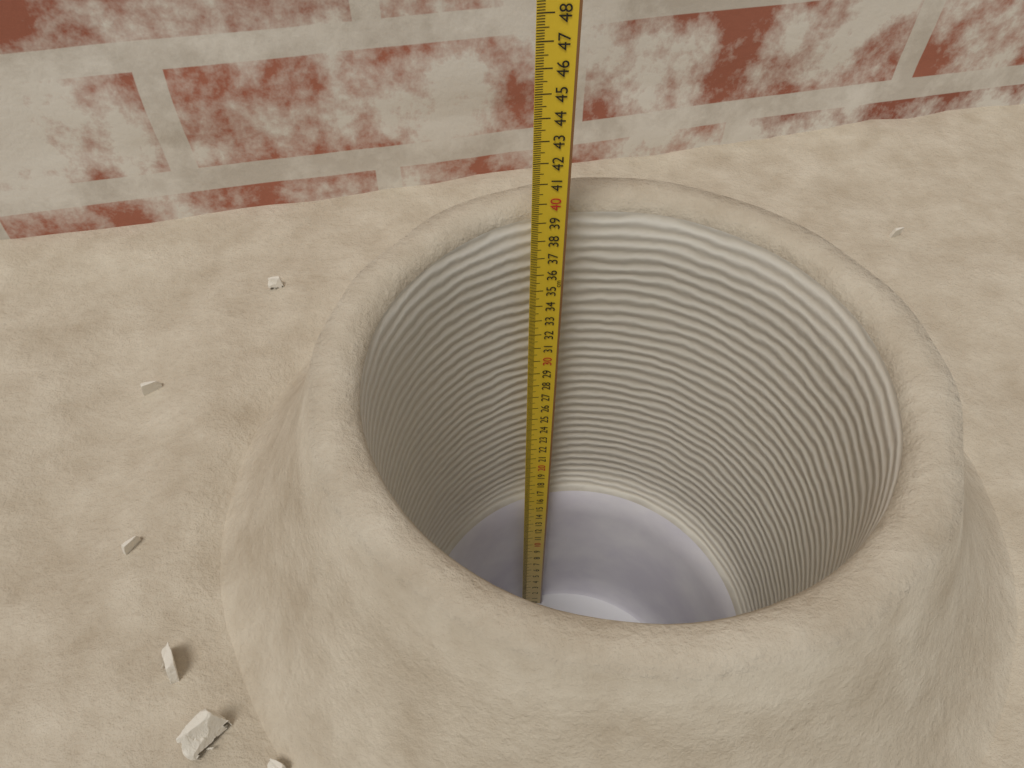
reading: 39.2 cm
